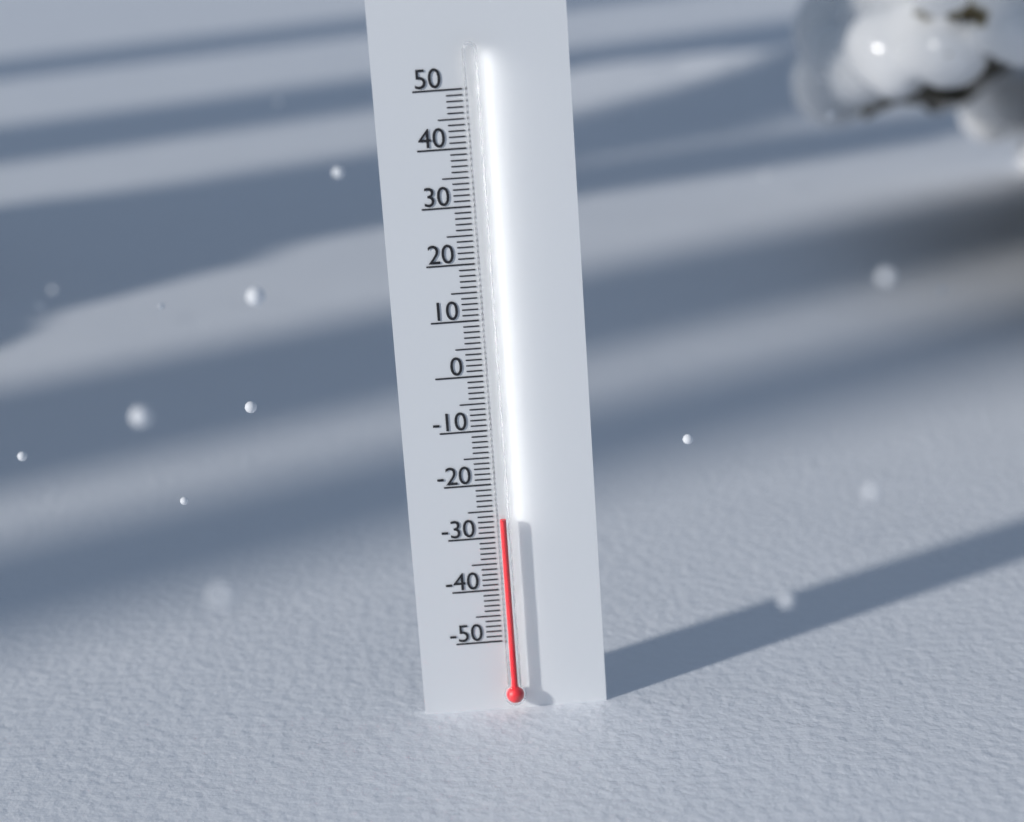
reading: -26 (no unit)
